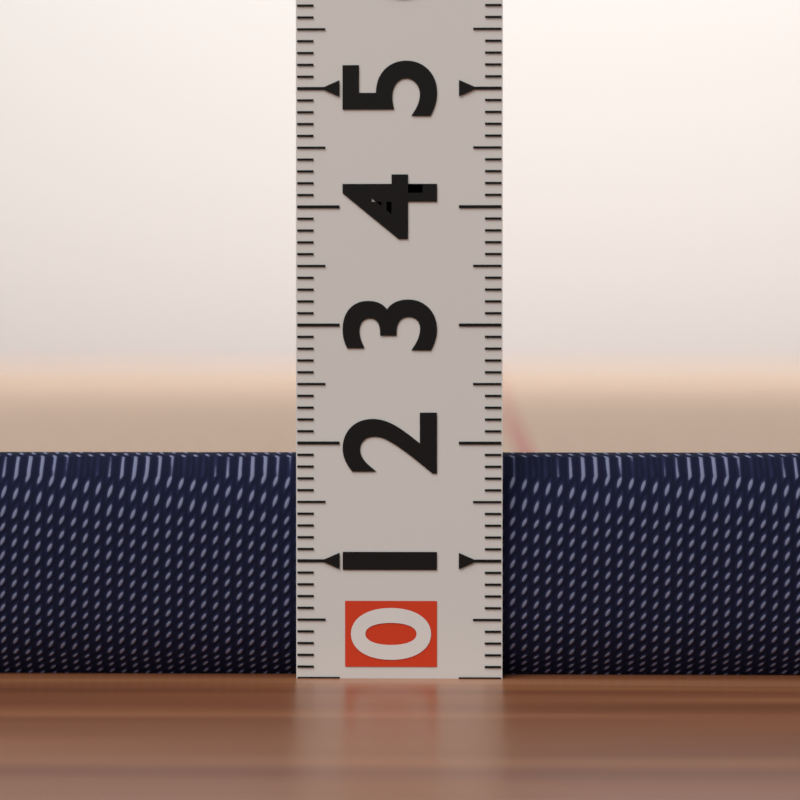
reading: 1.9 (no unit)
